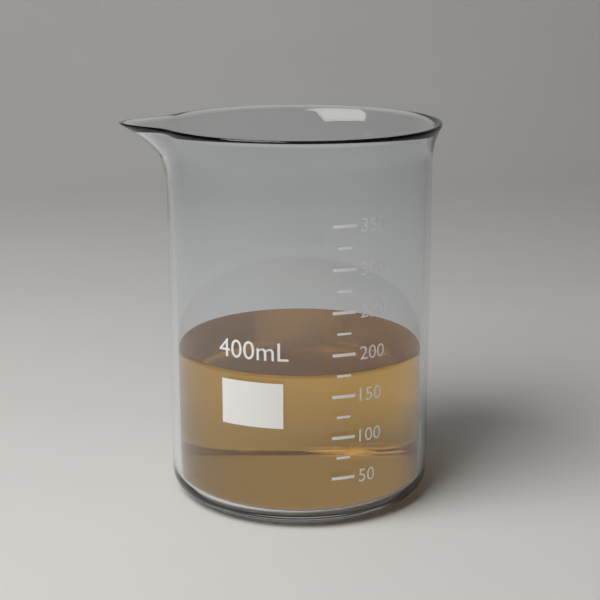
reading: 175 mL
